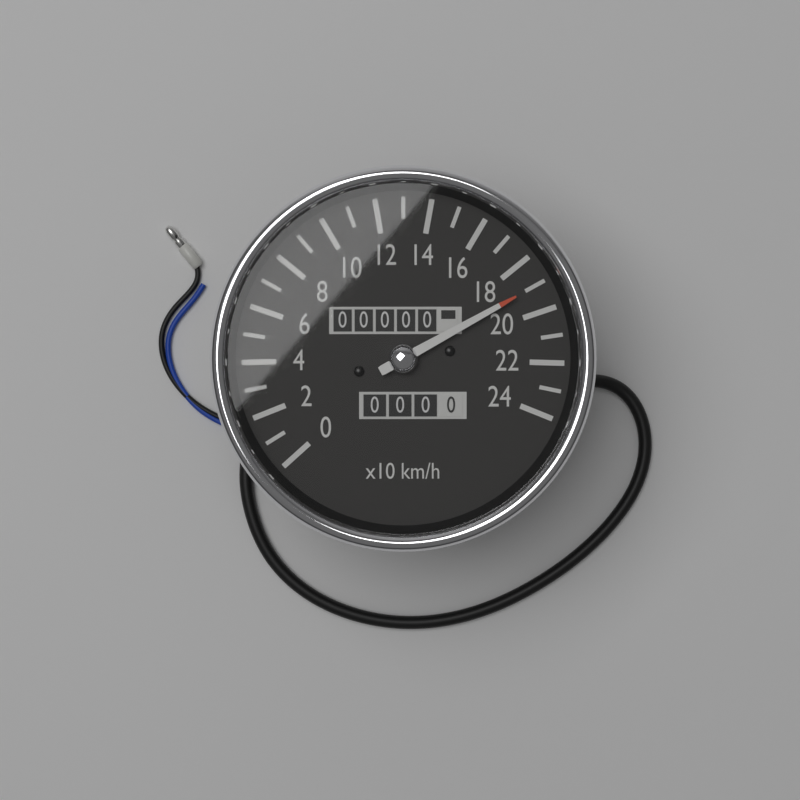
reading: 190 km/h
